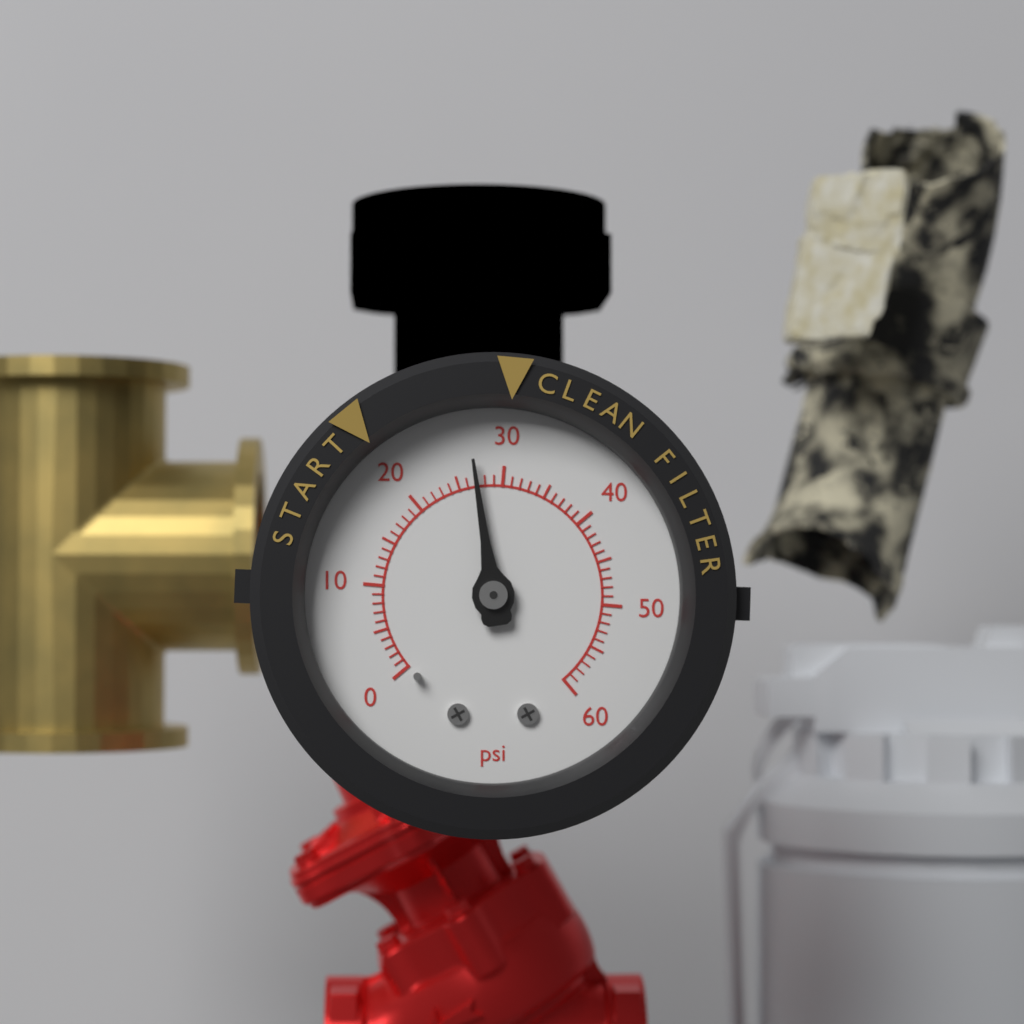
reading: 27 psi
